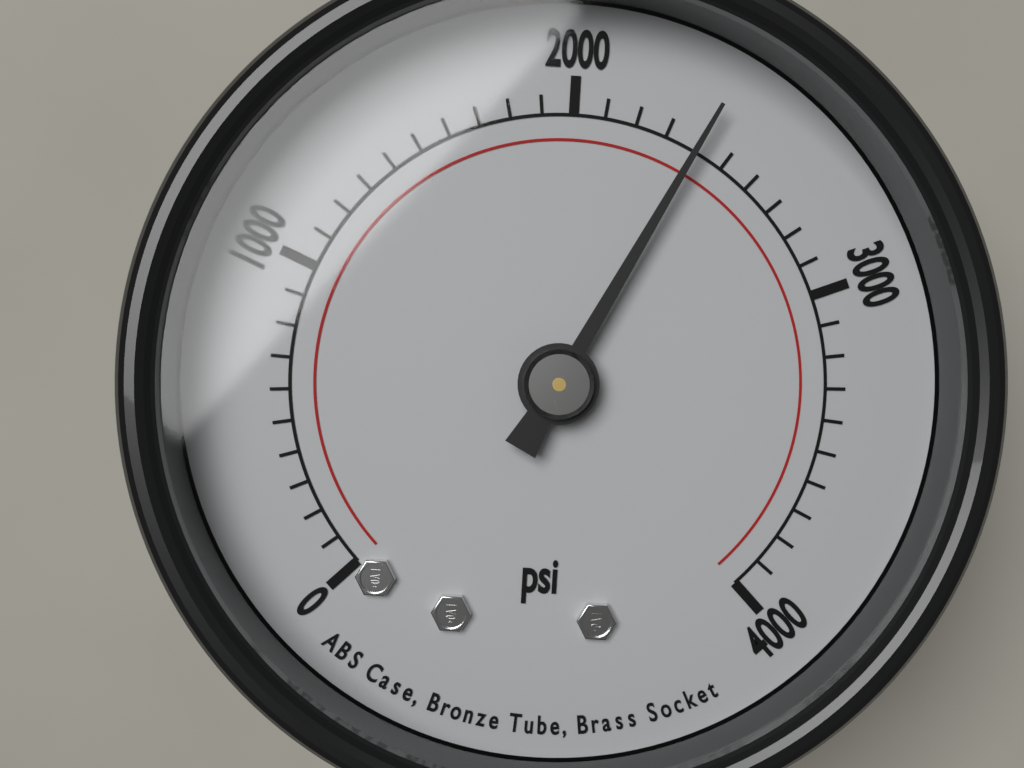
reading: 2400 psi
